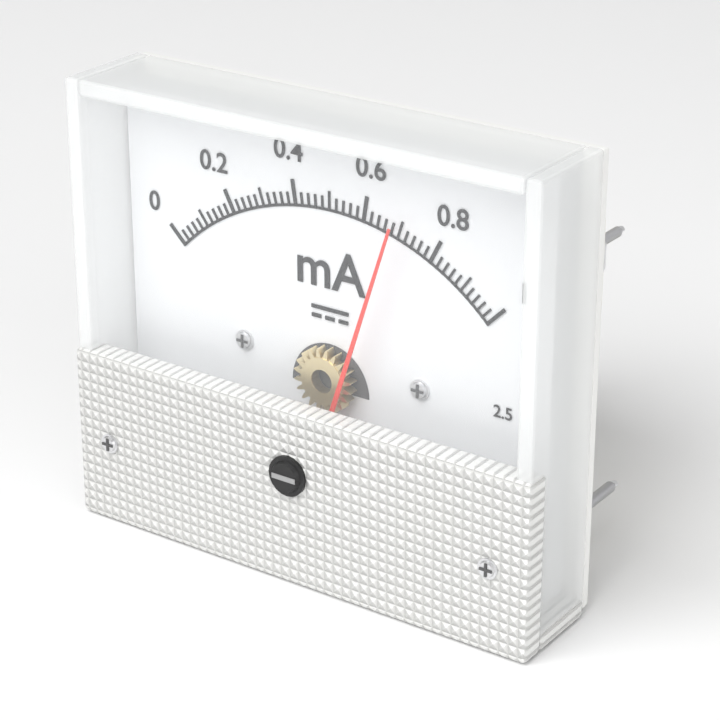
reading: 0.70 mA
